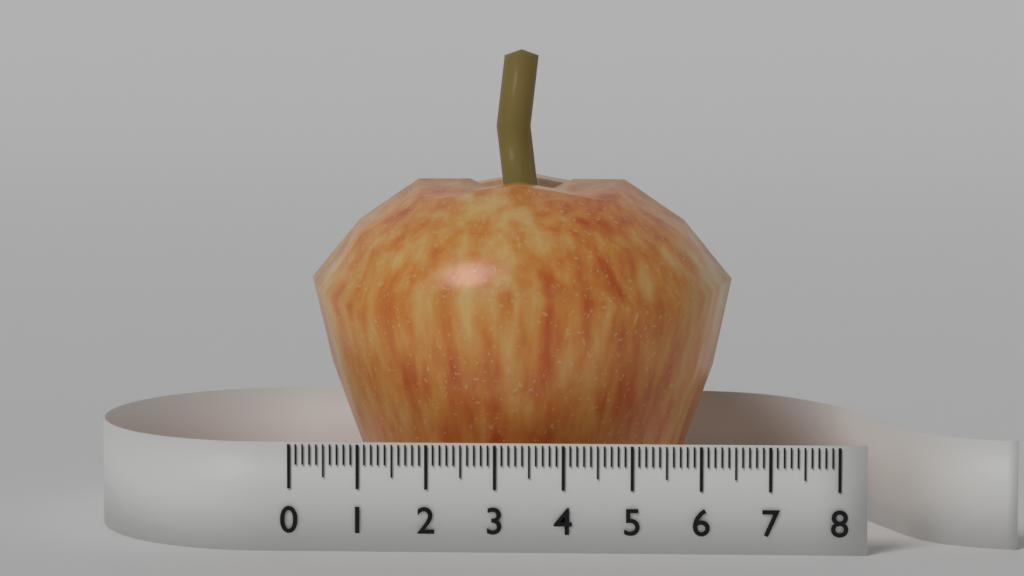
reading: 6.4 (no unit)
